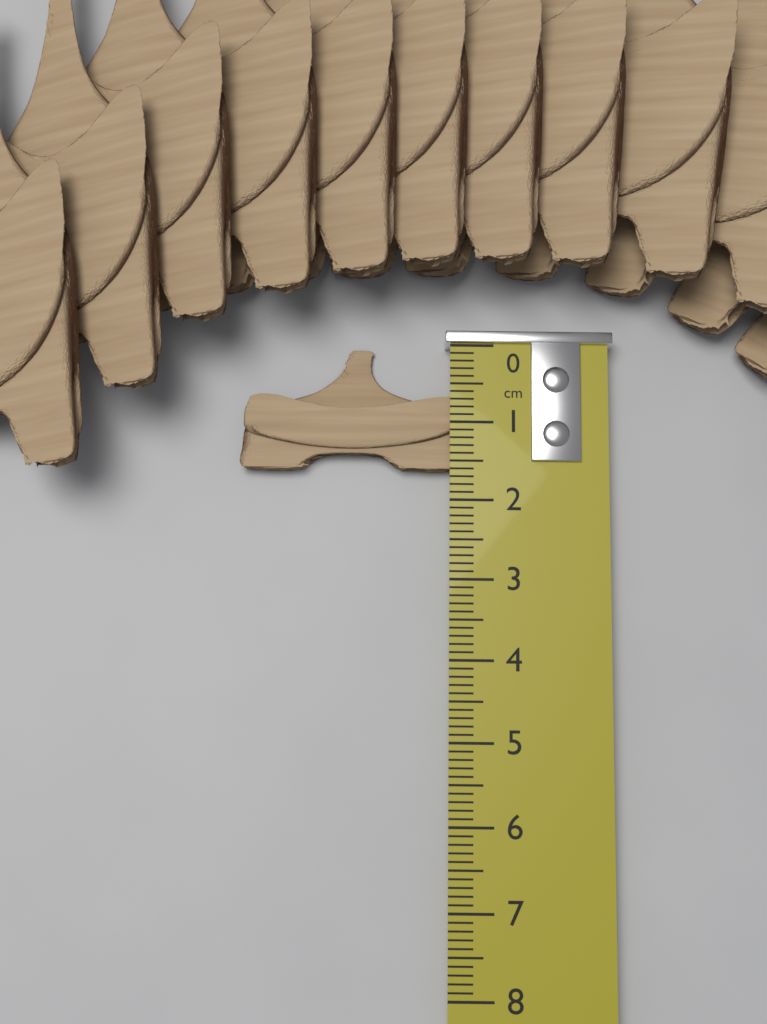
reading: 1.6 cm
